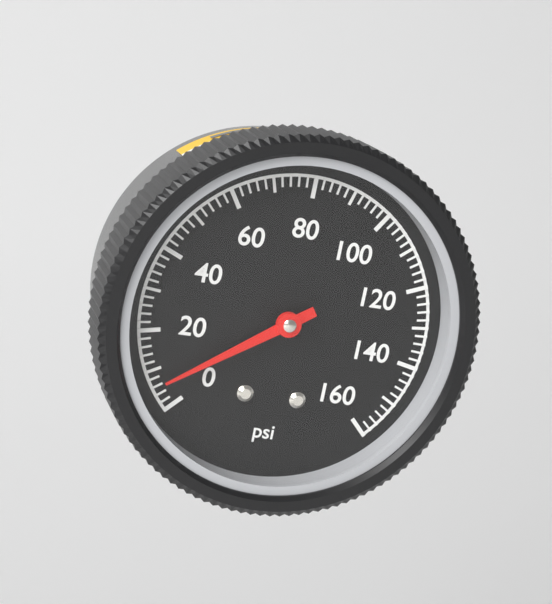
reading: 6 psi
